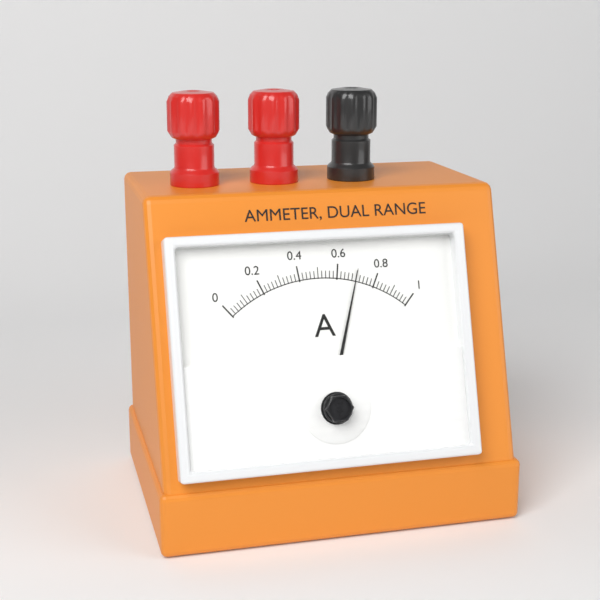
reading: 0.70 A
